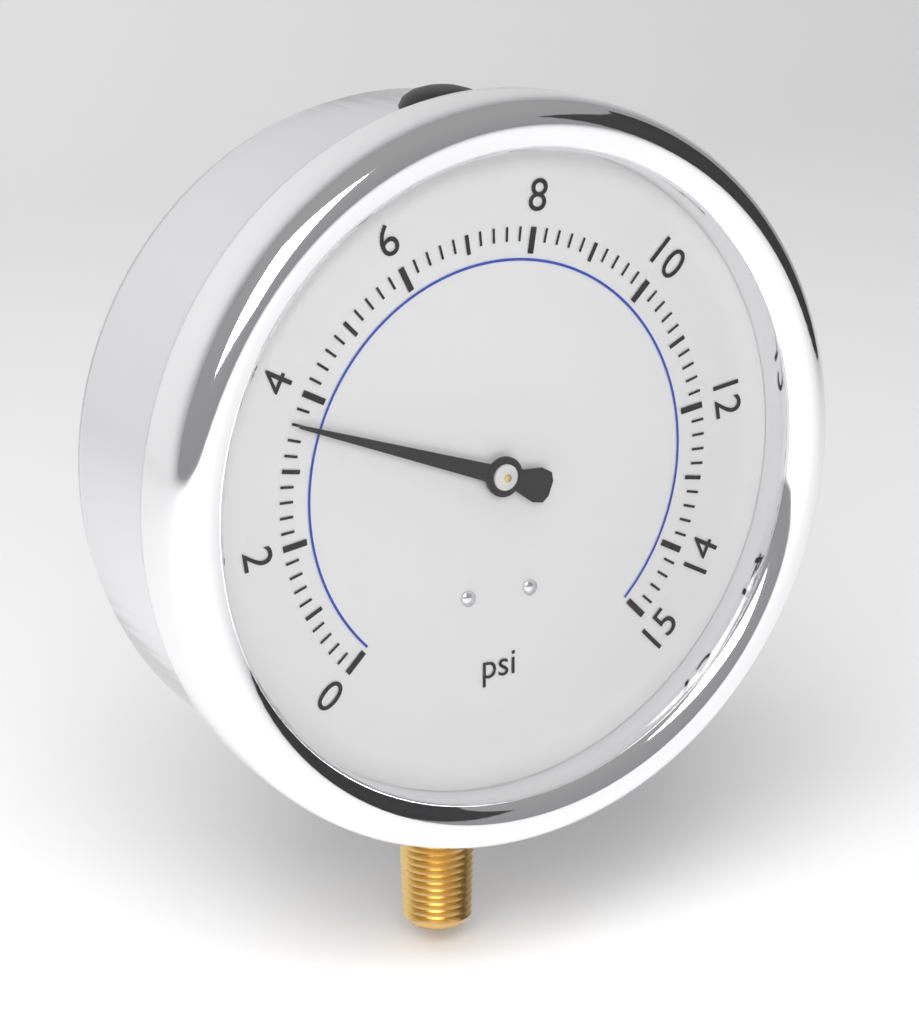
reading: 3.6 psi
